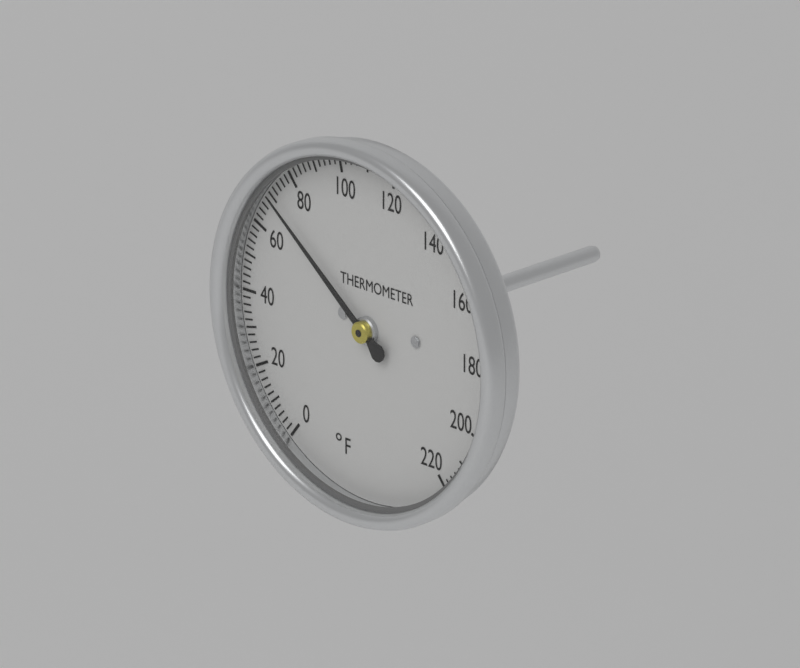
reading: 70 °F
